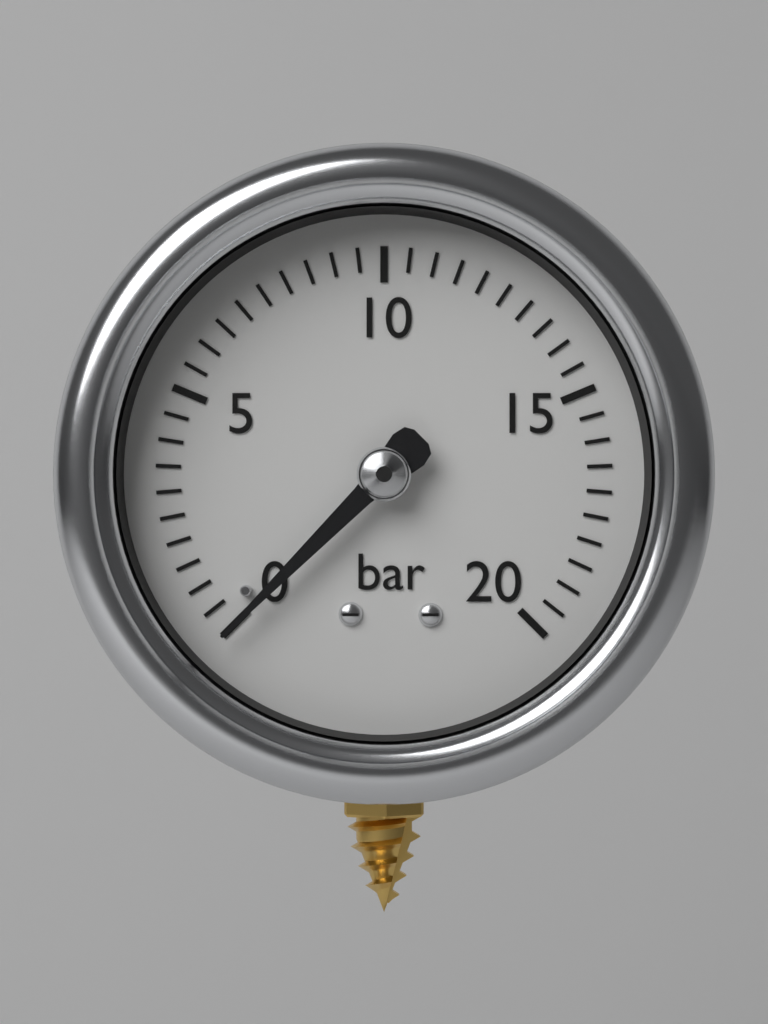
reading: 0.0 bar
